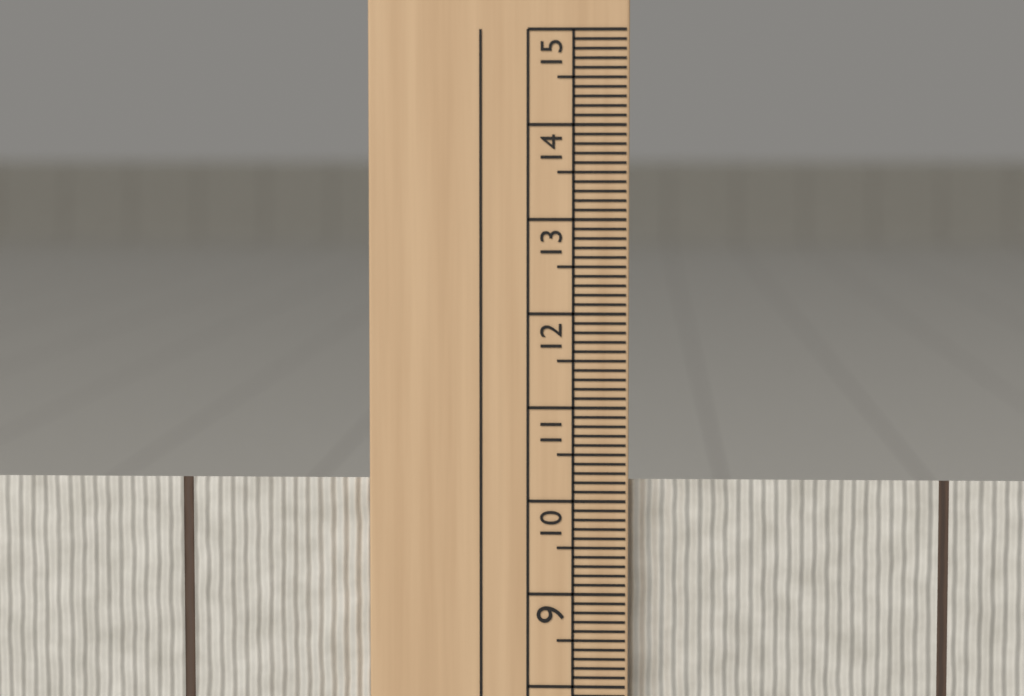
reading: 10.2 cm
